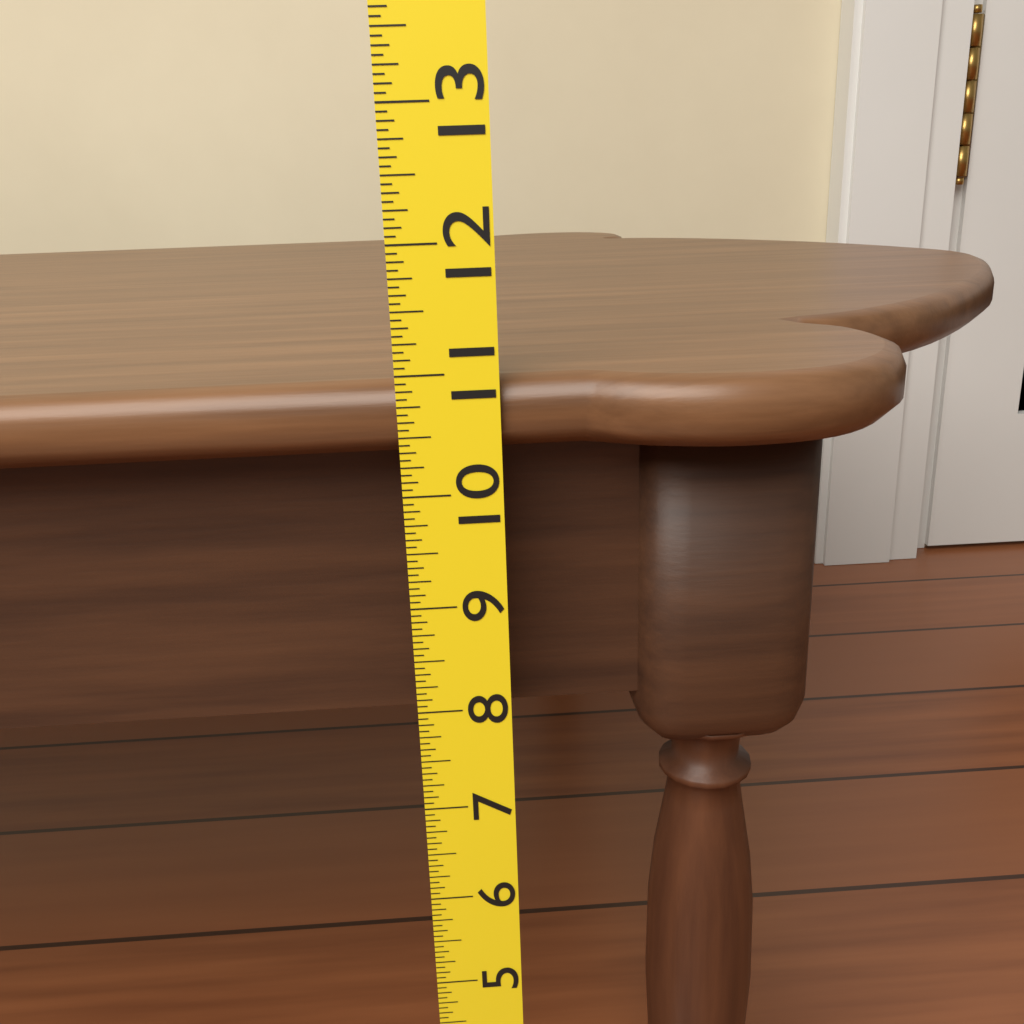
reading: 10.9375 (no unit)
